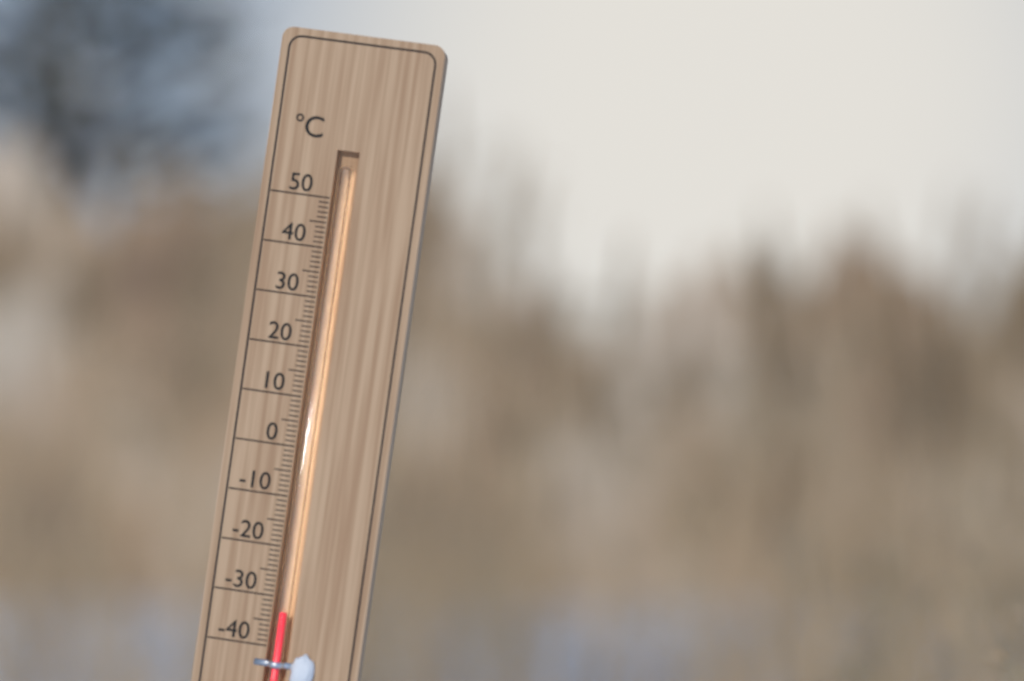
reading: -33 °C
